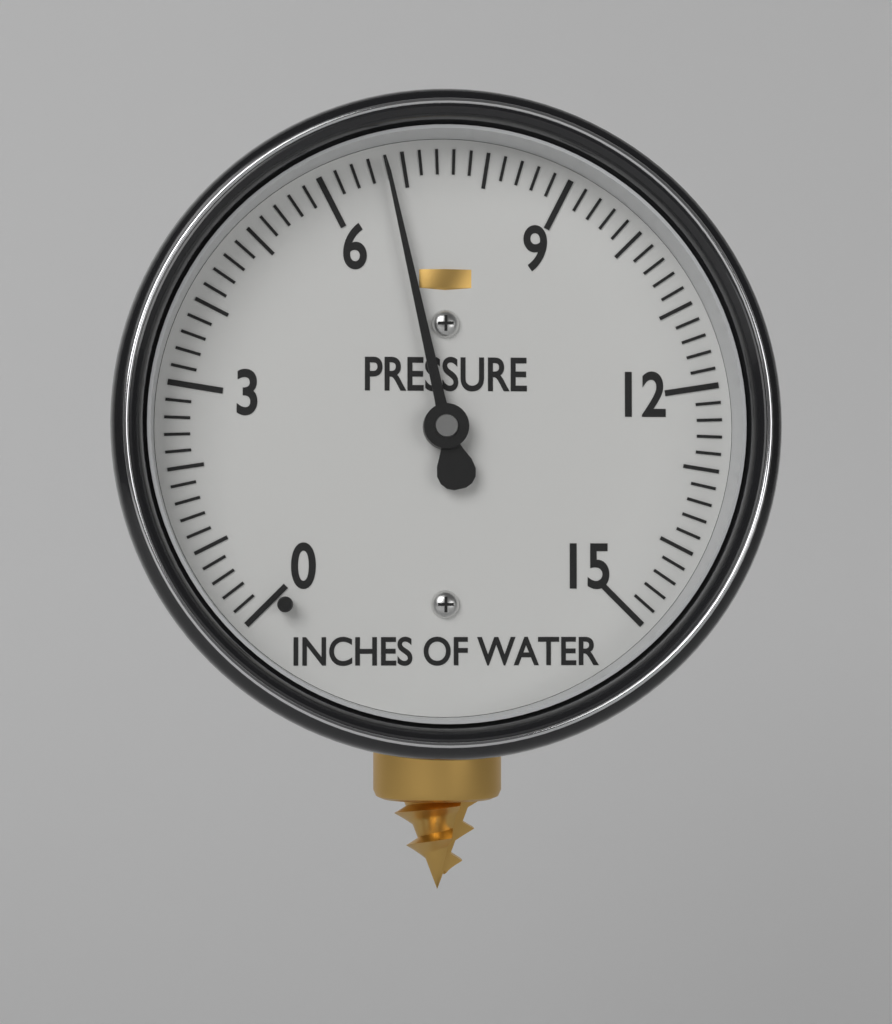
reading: 6.8 inches of water
